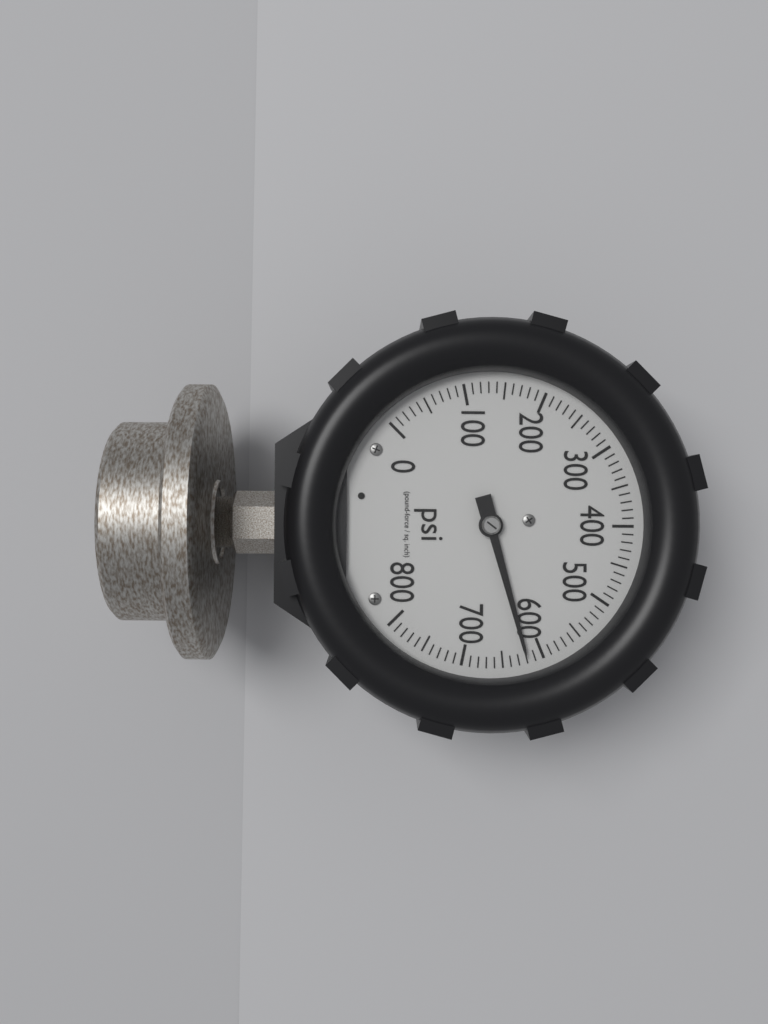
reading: 620 psi
